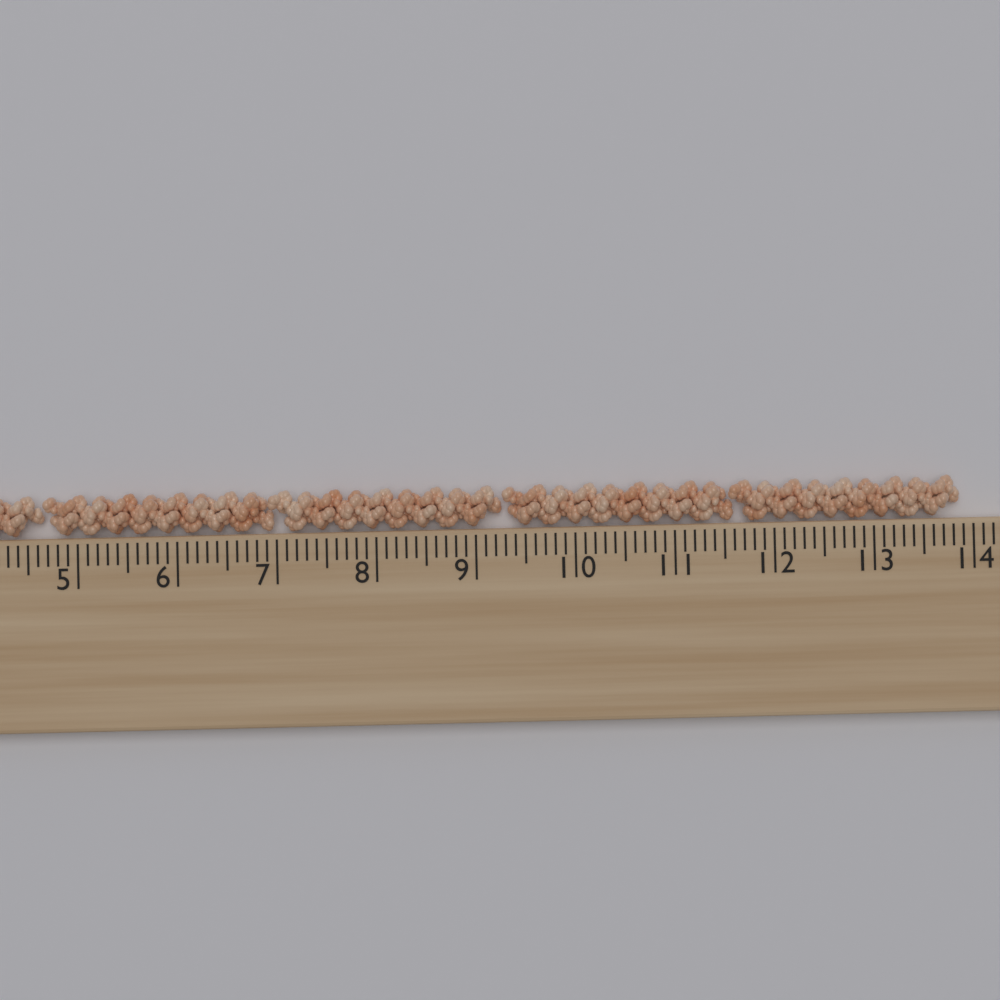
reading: 13.9 cm
